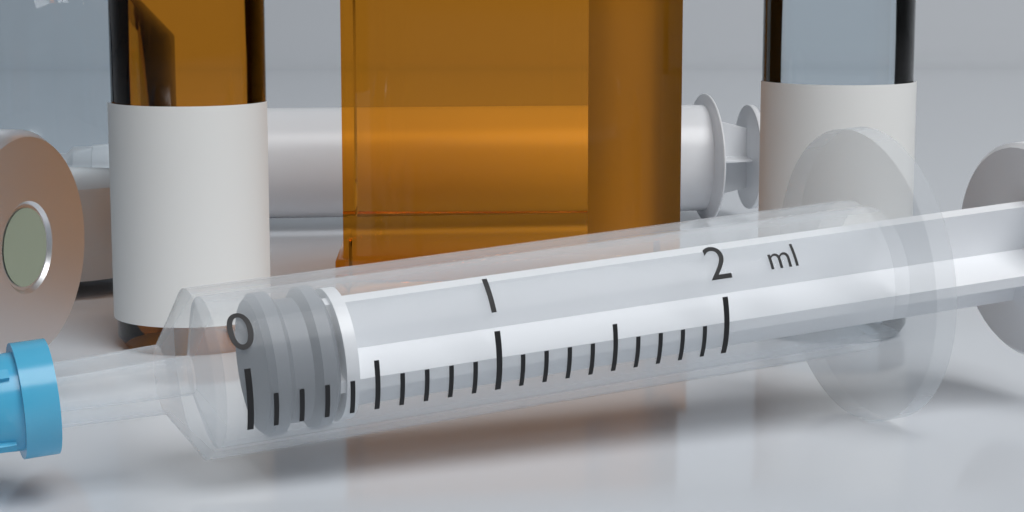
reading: 0.1 ml
